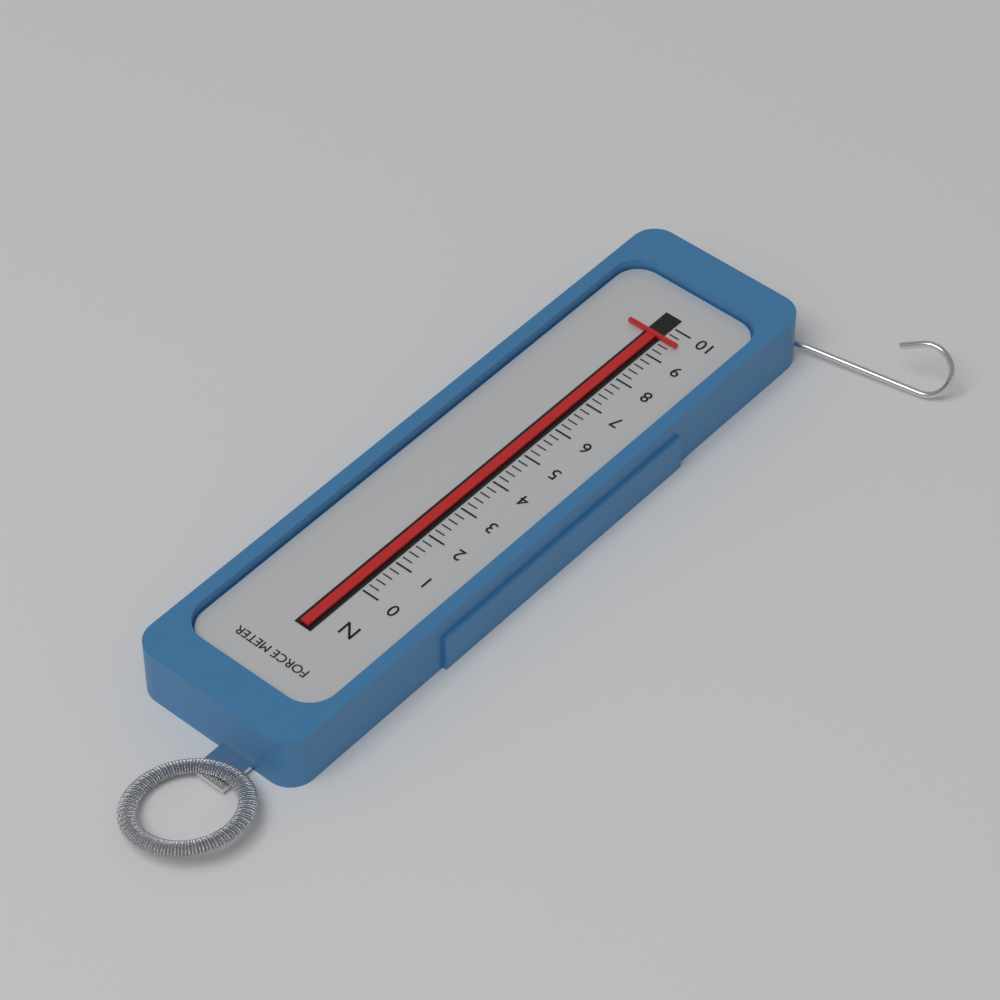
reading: 9.6 N
